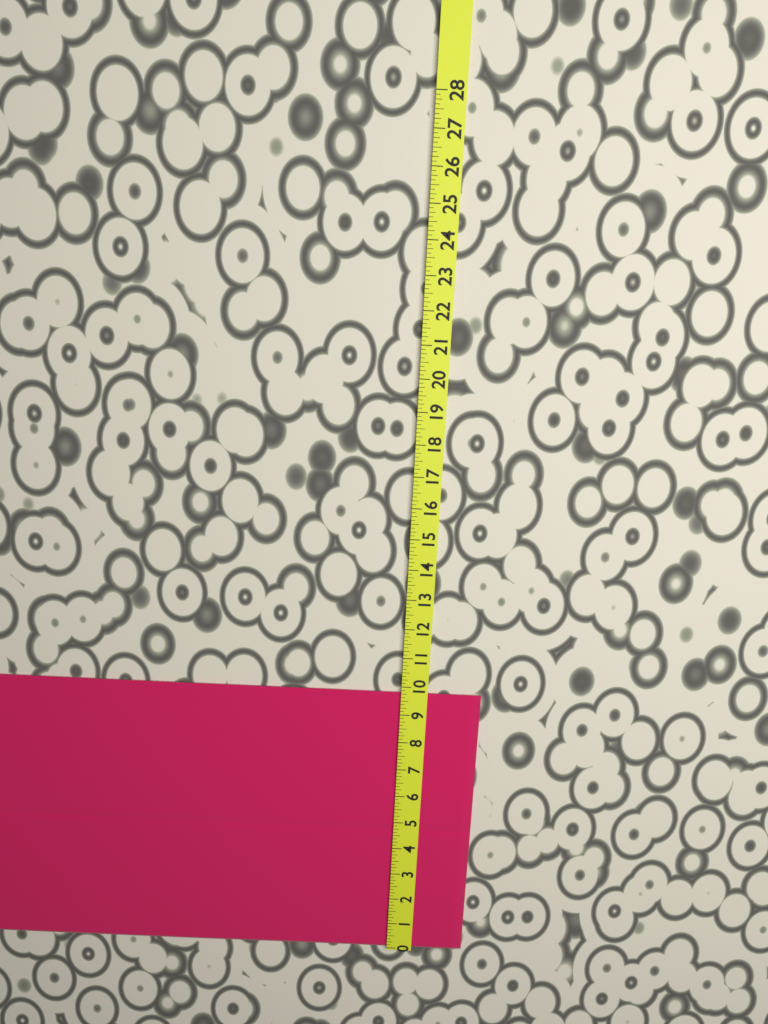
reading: 9.750 (no unit)
